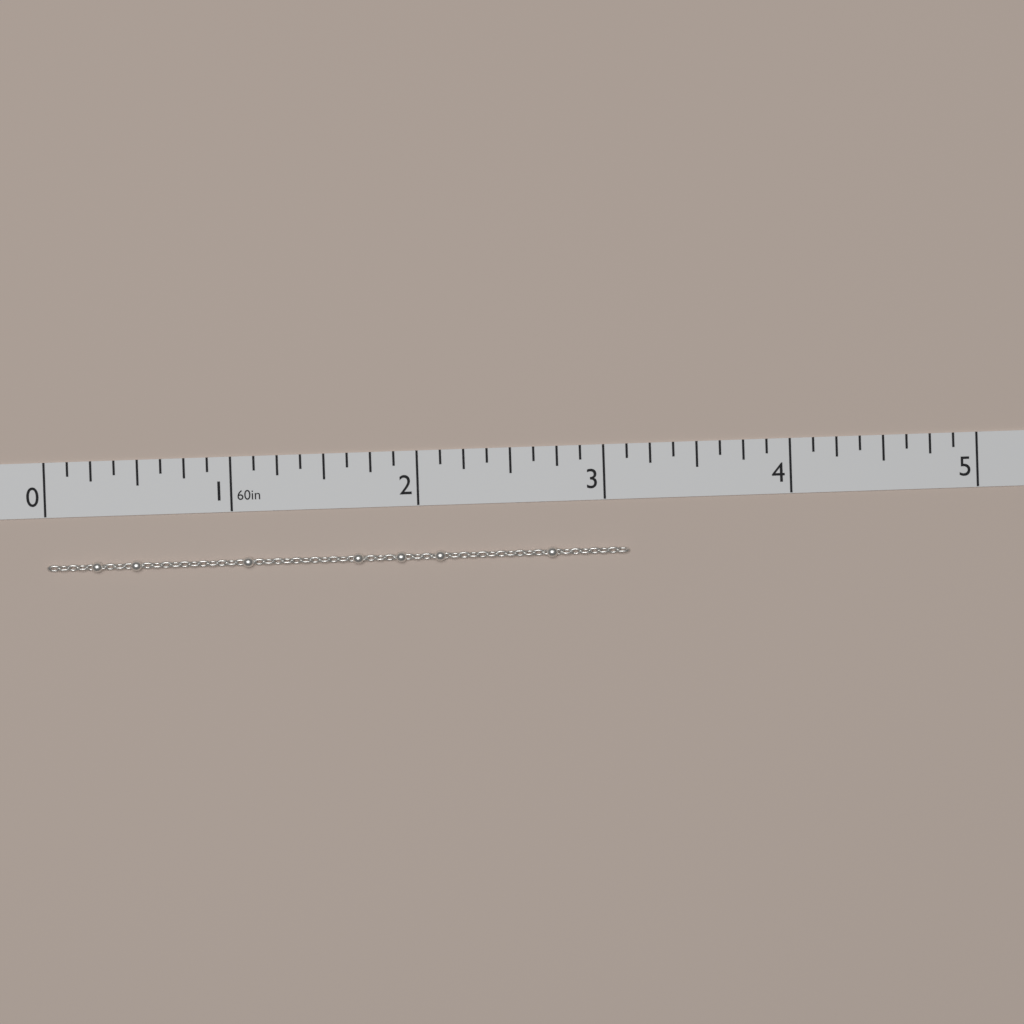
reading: 3.125 in
